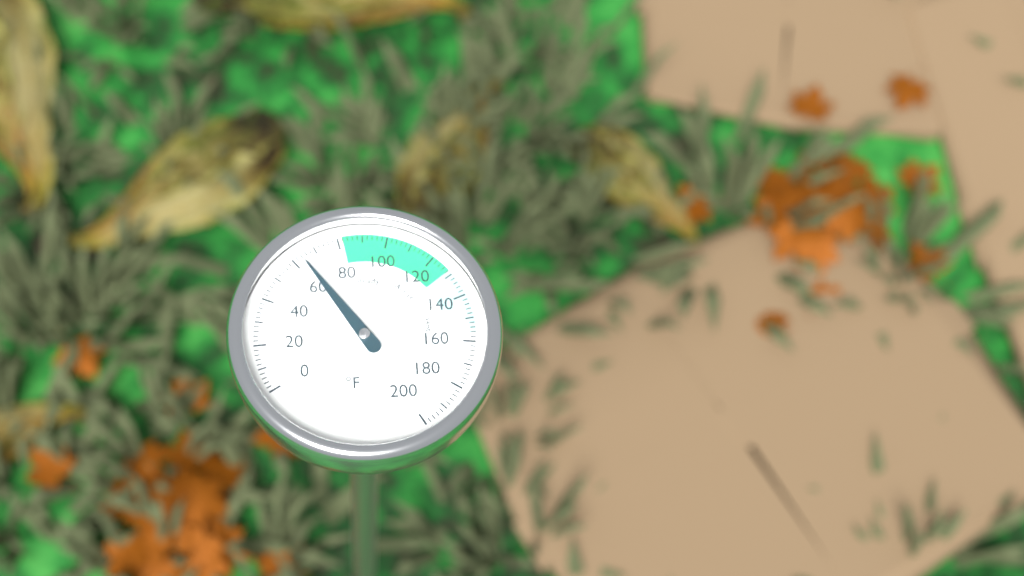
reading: 64 °F
